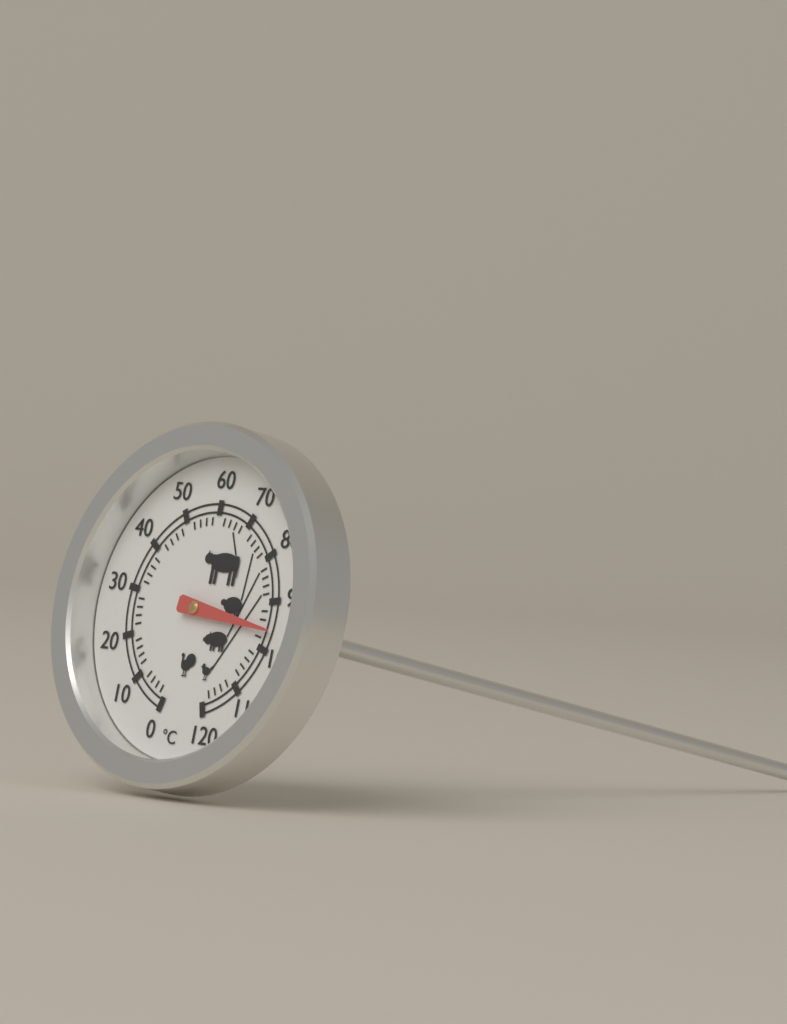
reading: 96 °C
